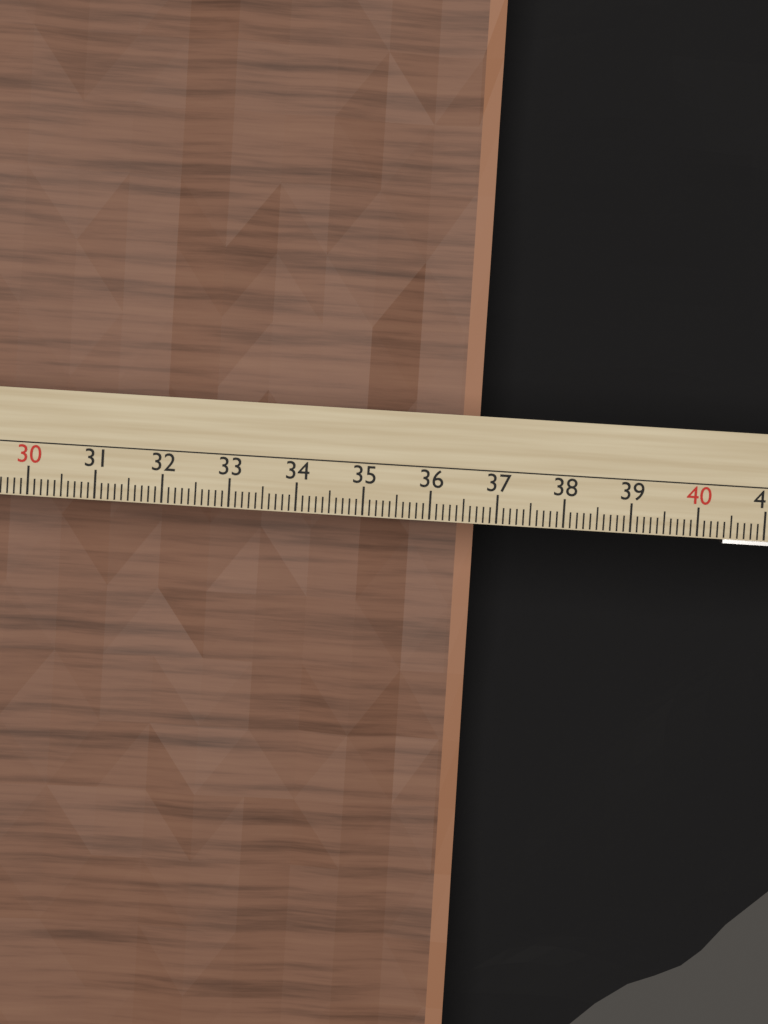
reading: 36.8 cm
